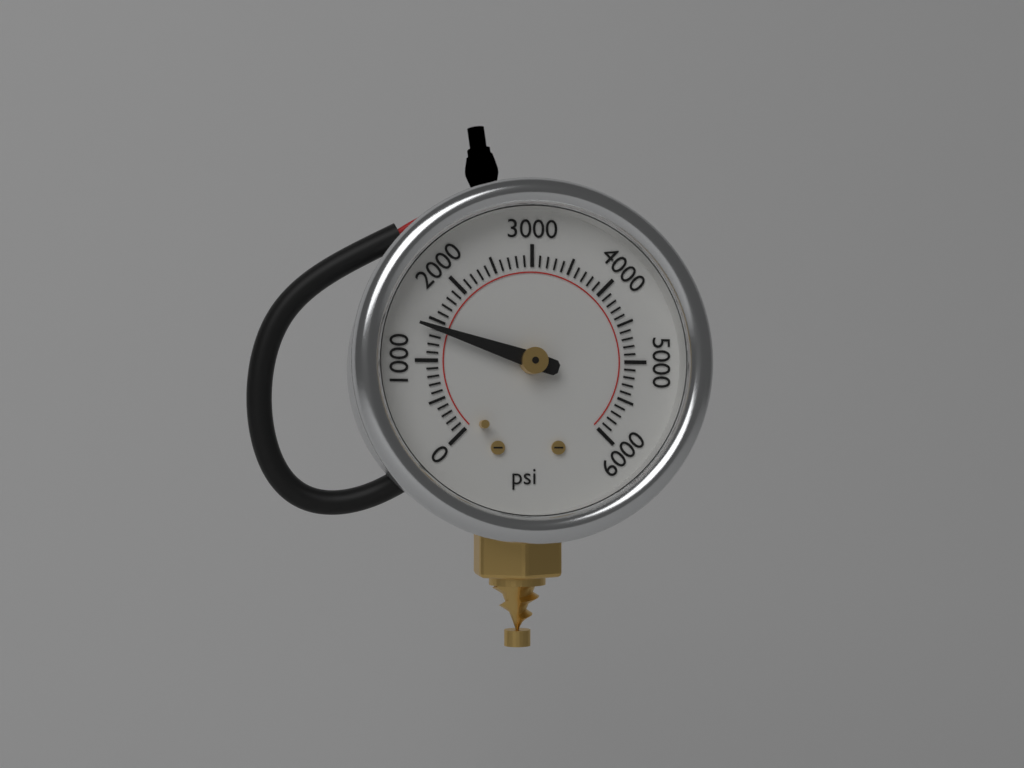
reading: 1400 psi
